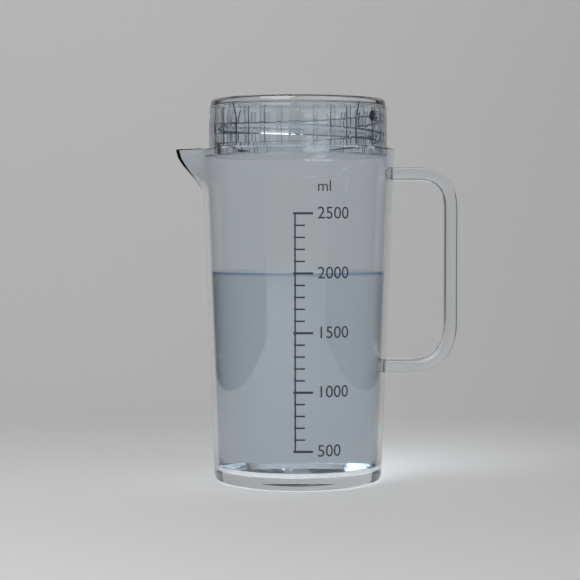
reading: 2000 ml
